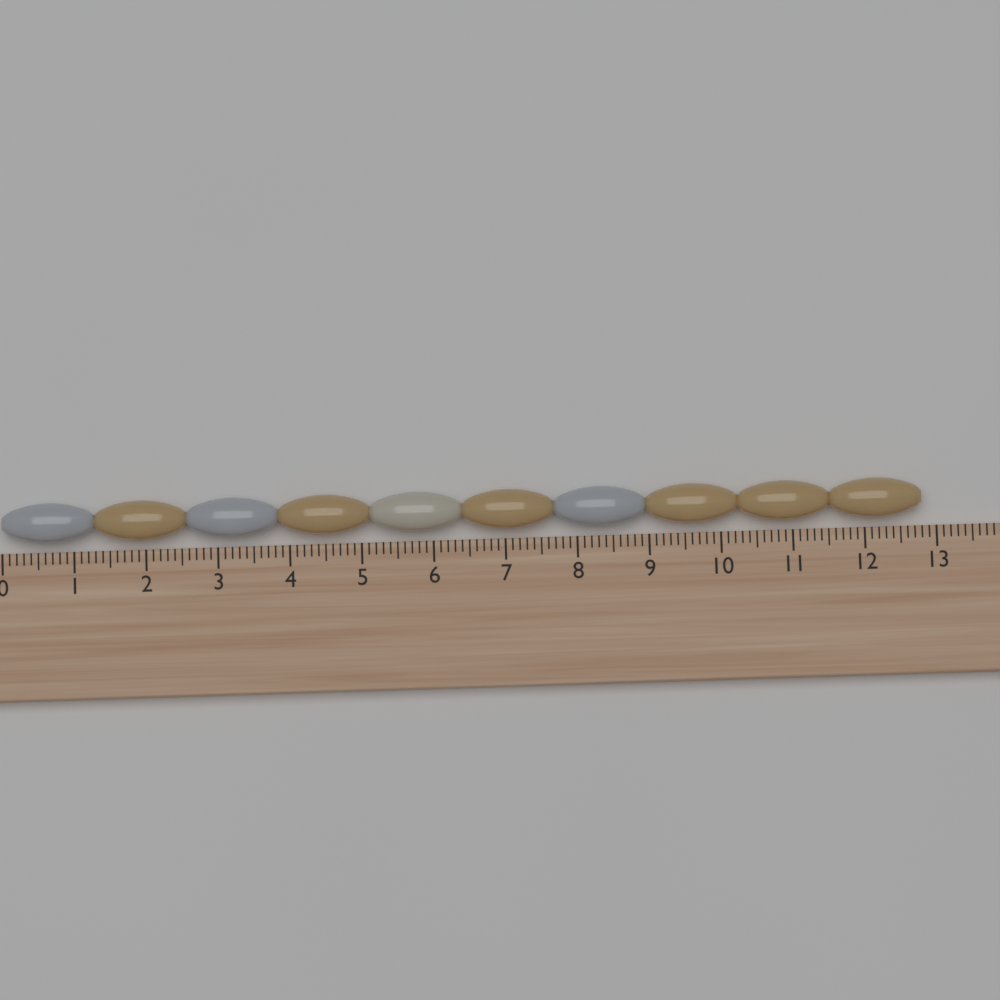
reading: 12.8 (no unit)
